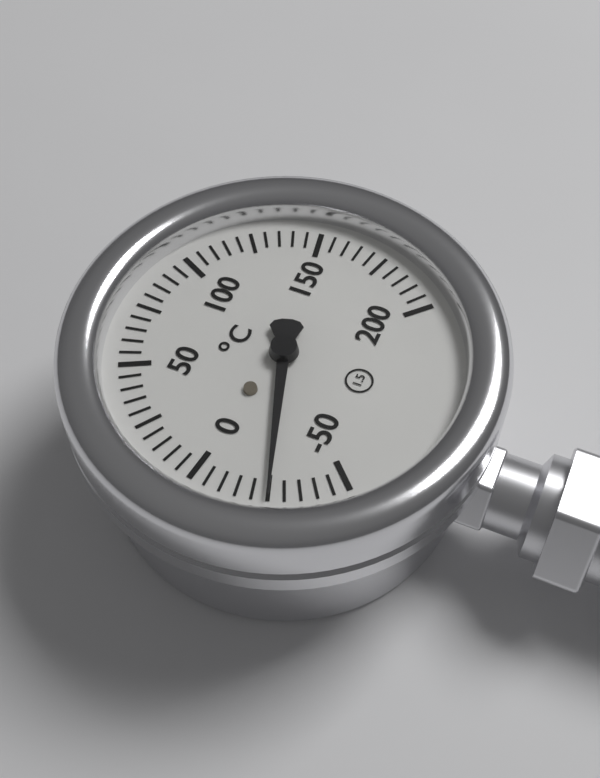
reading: -25 °C
